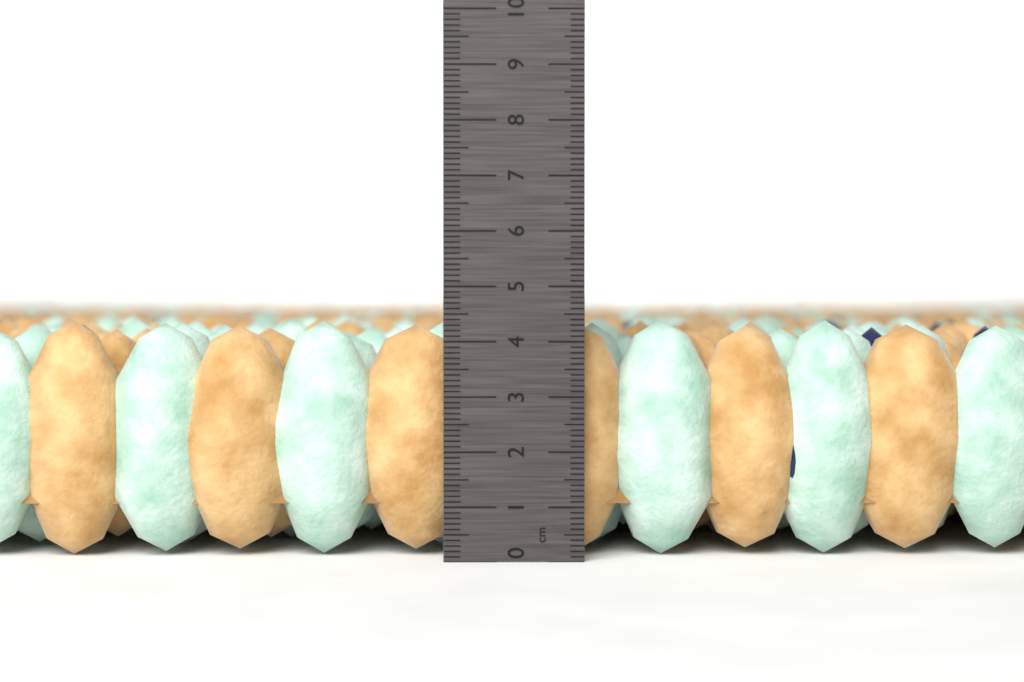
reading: 4.4 cm
